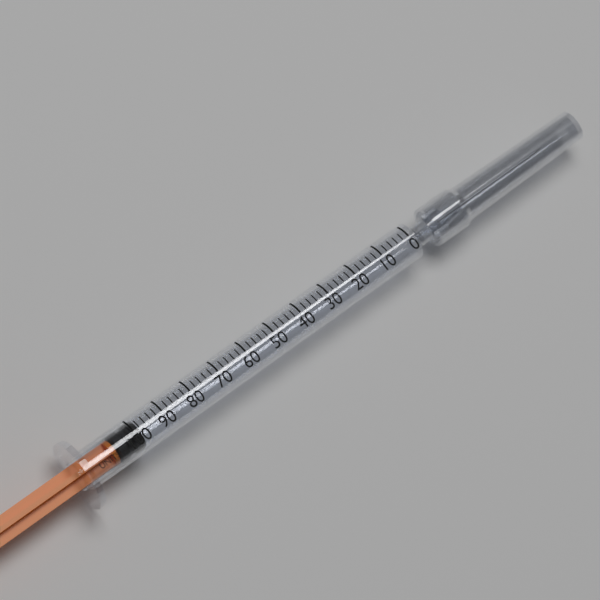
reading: 98 units
